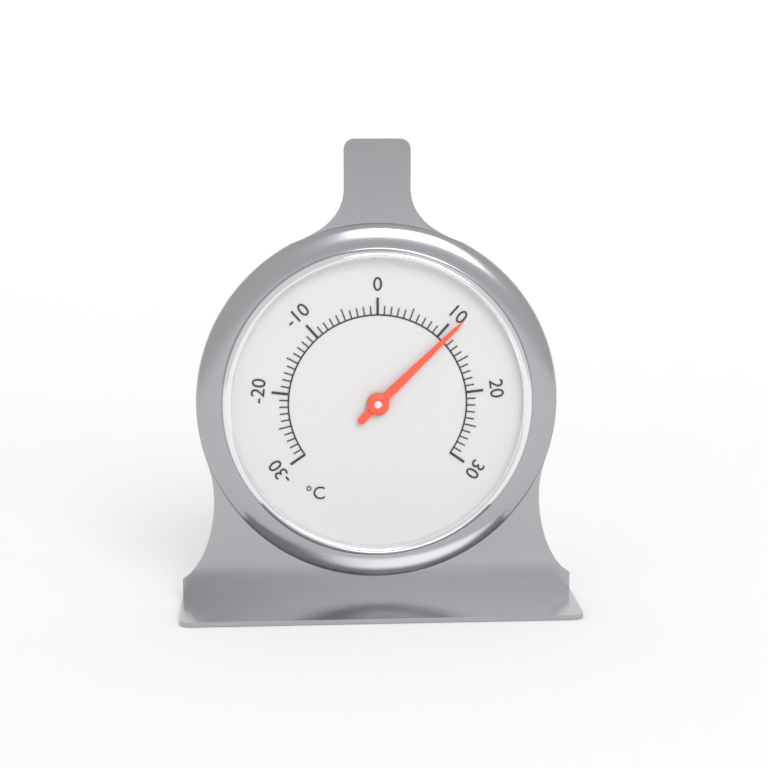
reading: 11 °C
